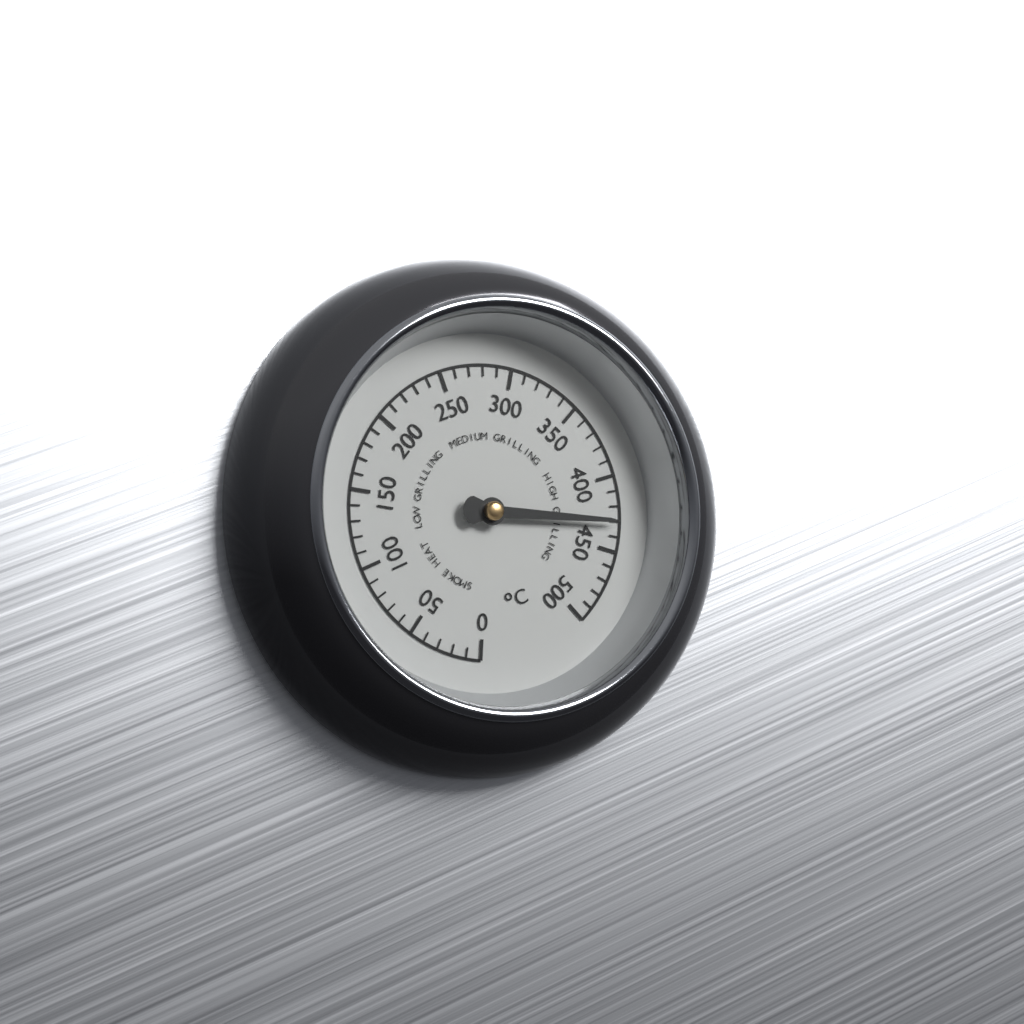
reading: 430 °C
